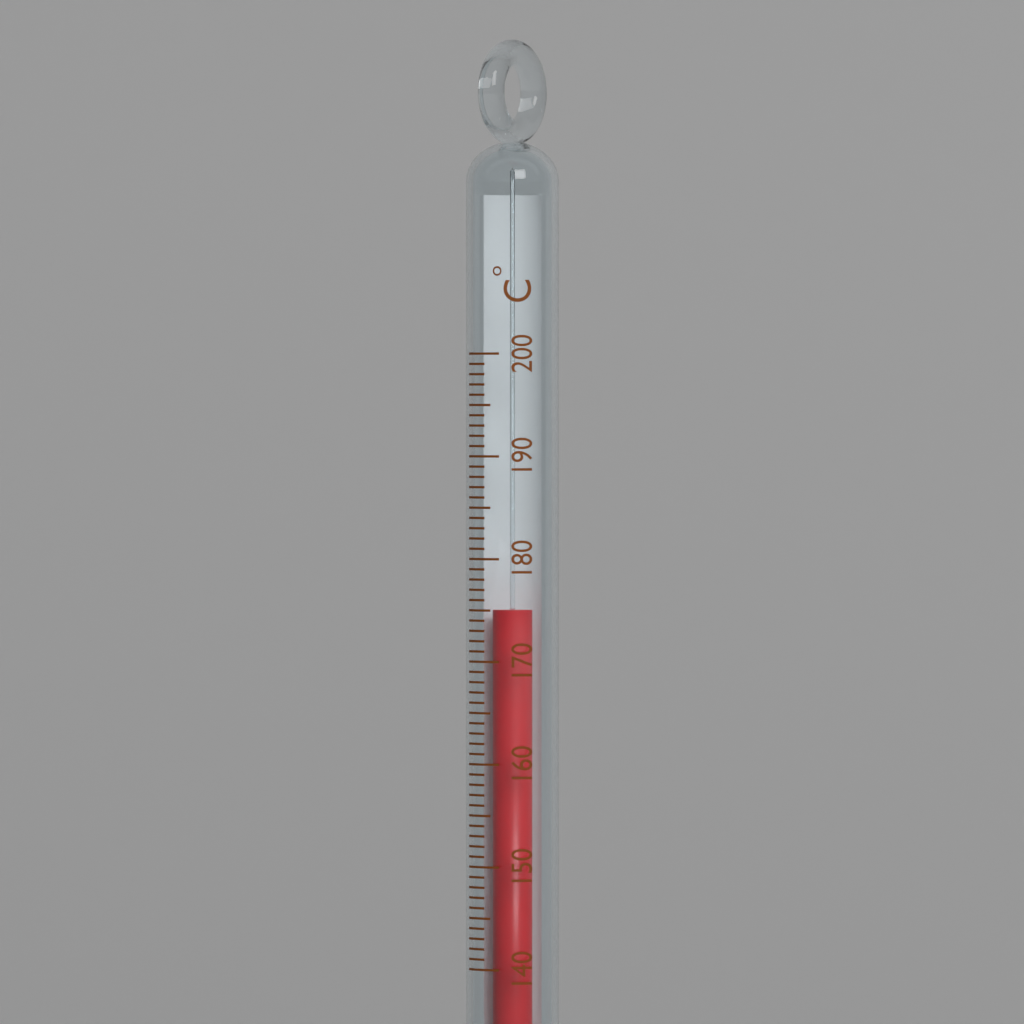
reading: 175 °C
